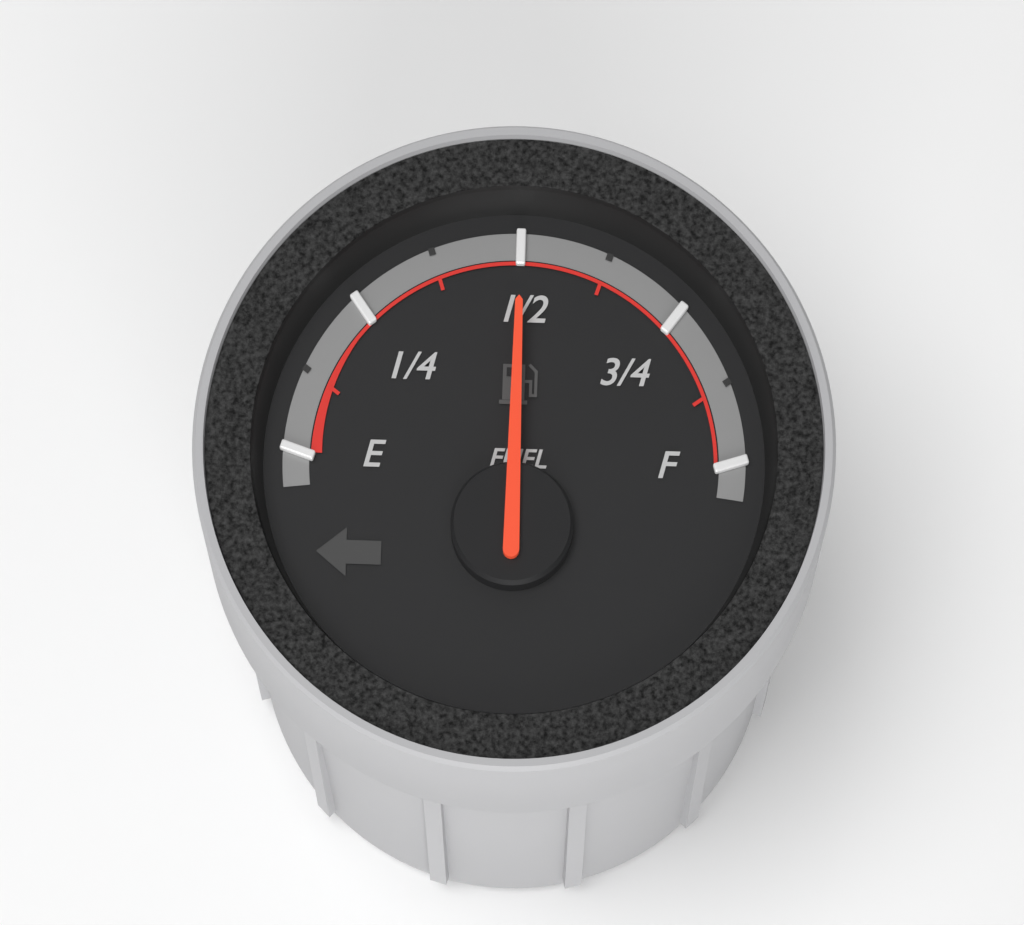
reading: 0.500 (no unit)
